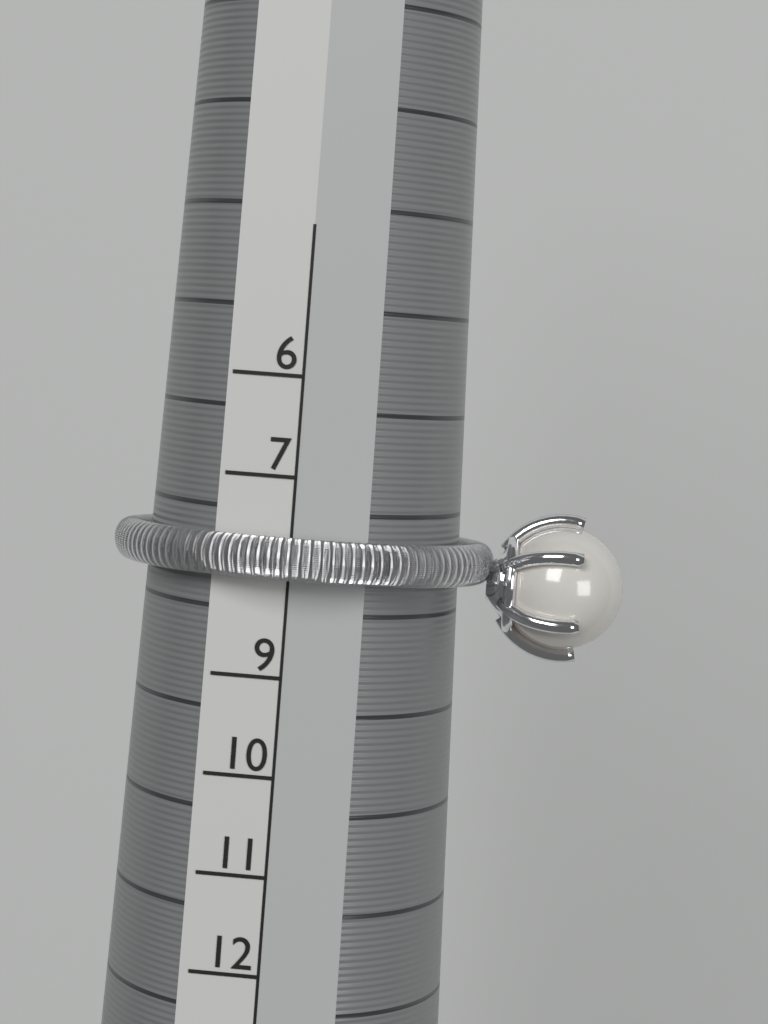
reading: 8 (no unit)
